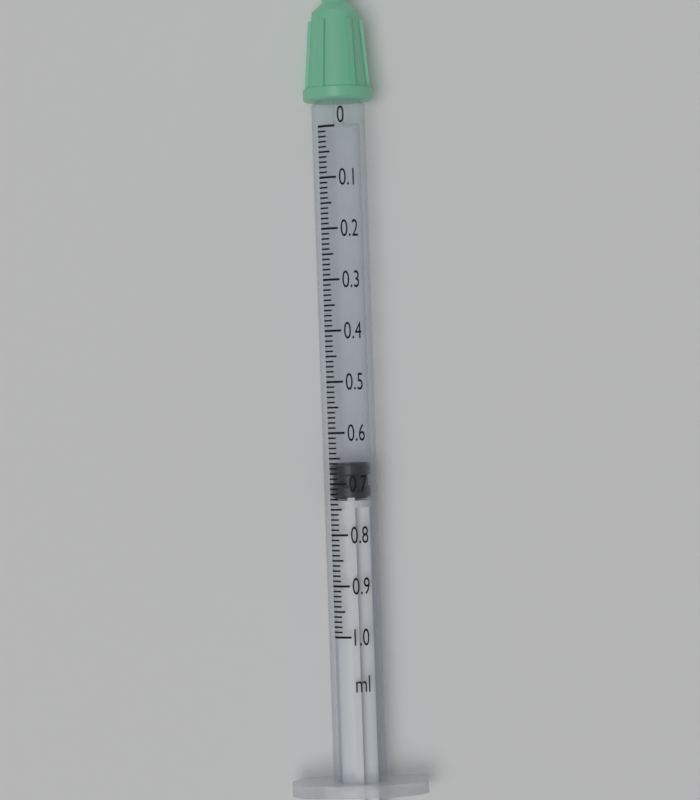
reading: 0.66 ml
